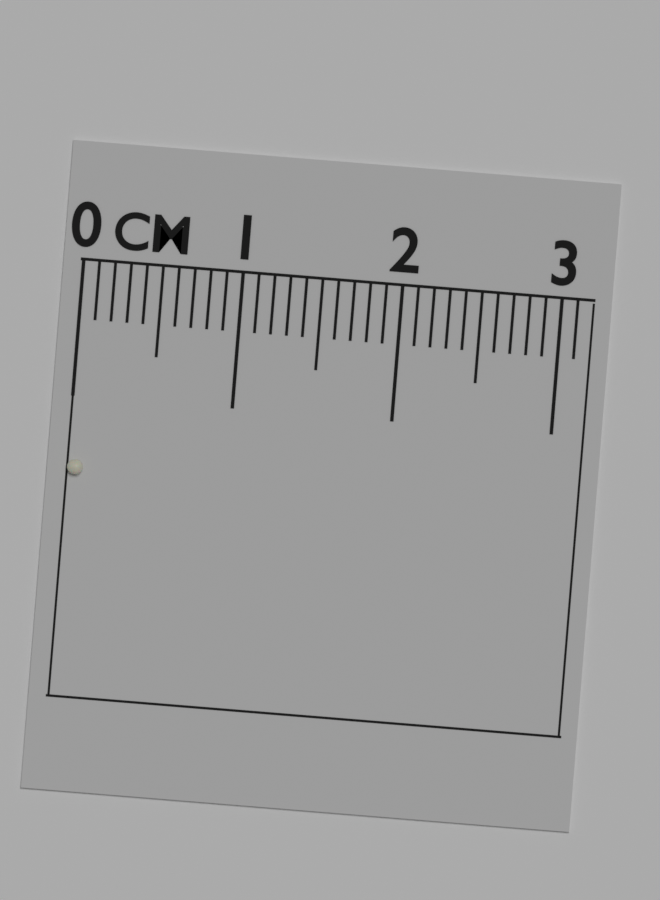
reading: 0.1 cm
